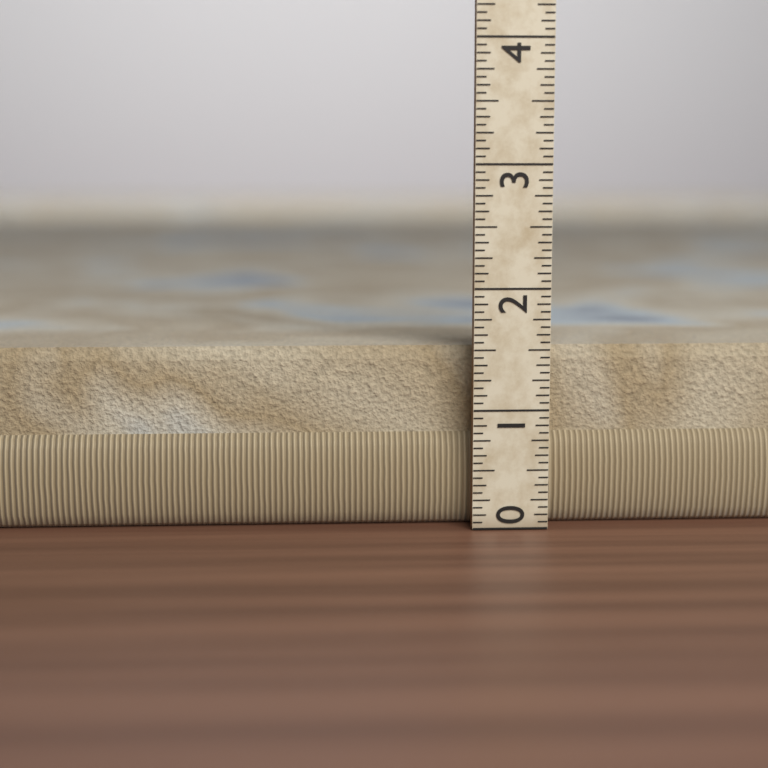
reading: 1.5000 (no unit)
